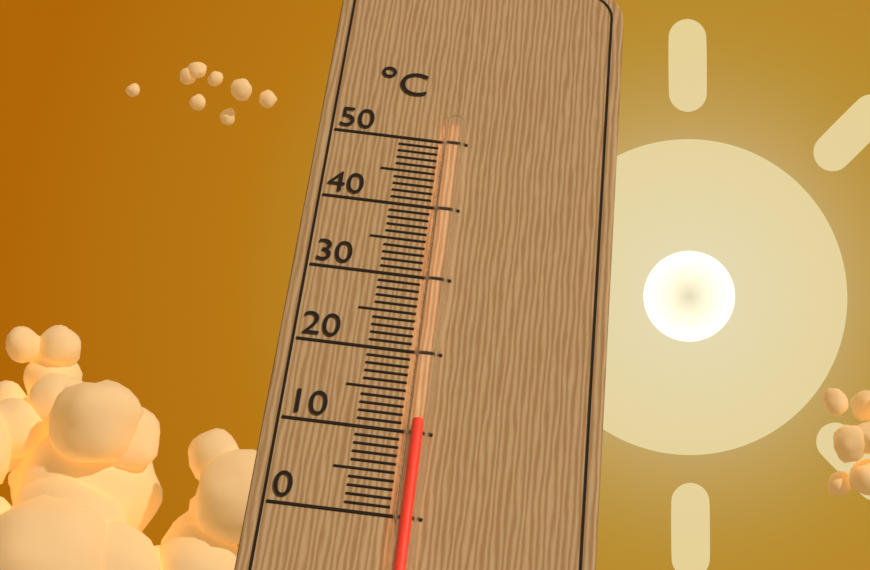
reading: 11 °C
